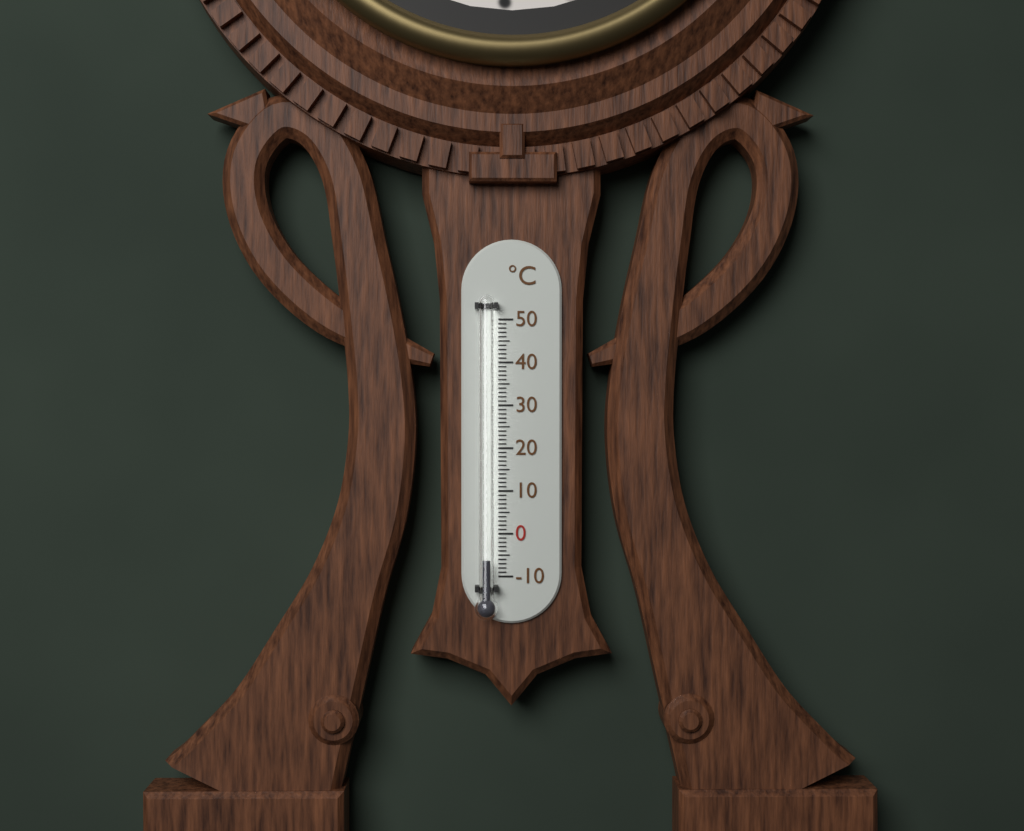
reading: -6 °C
